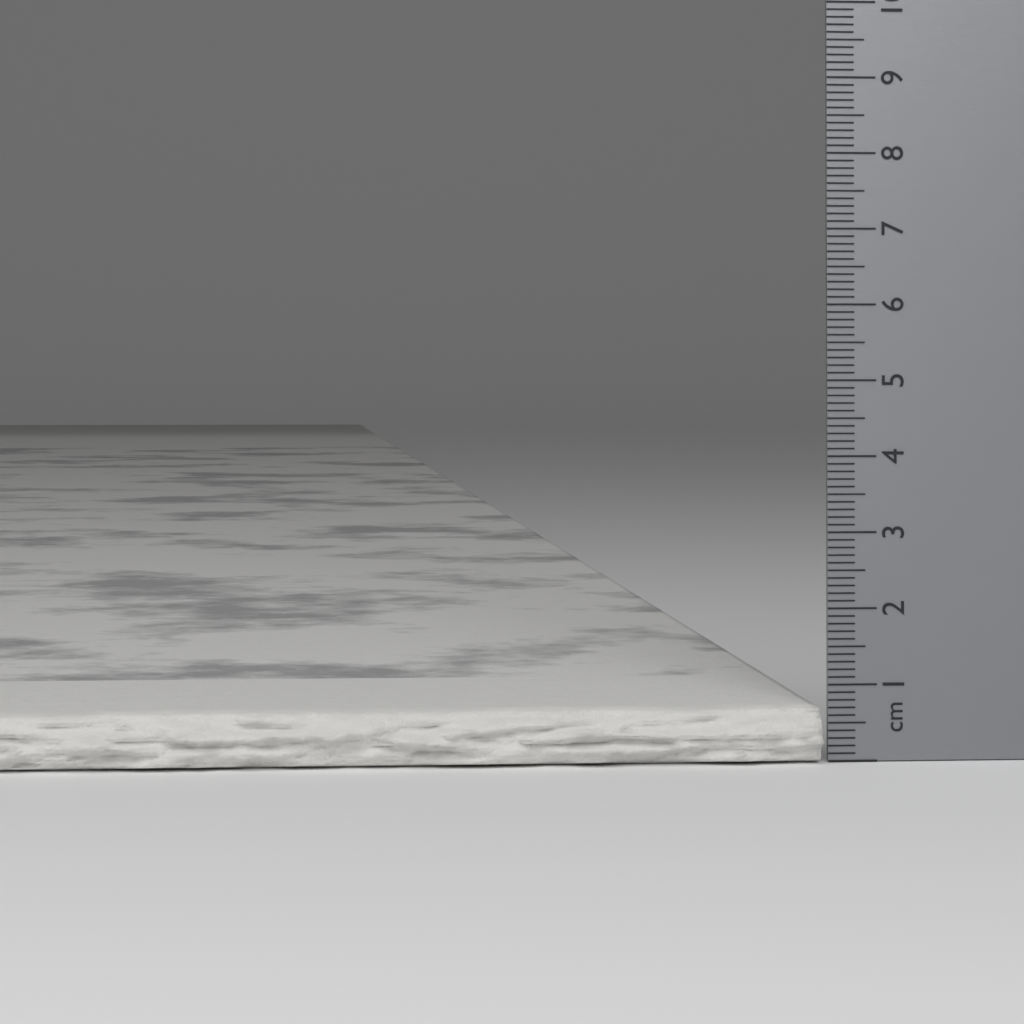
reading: 0.7 cm
